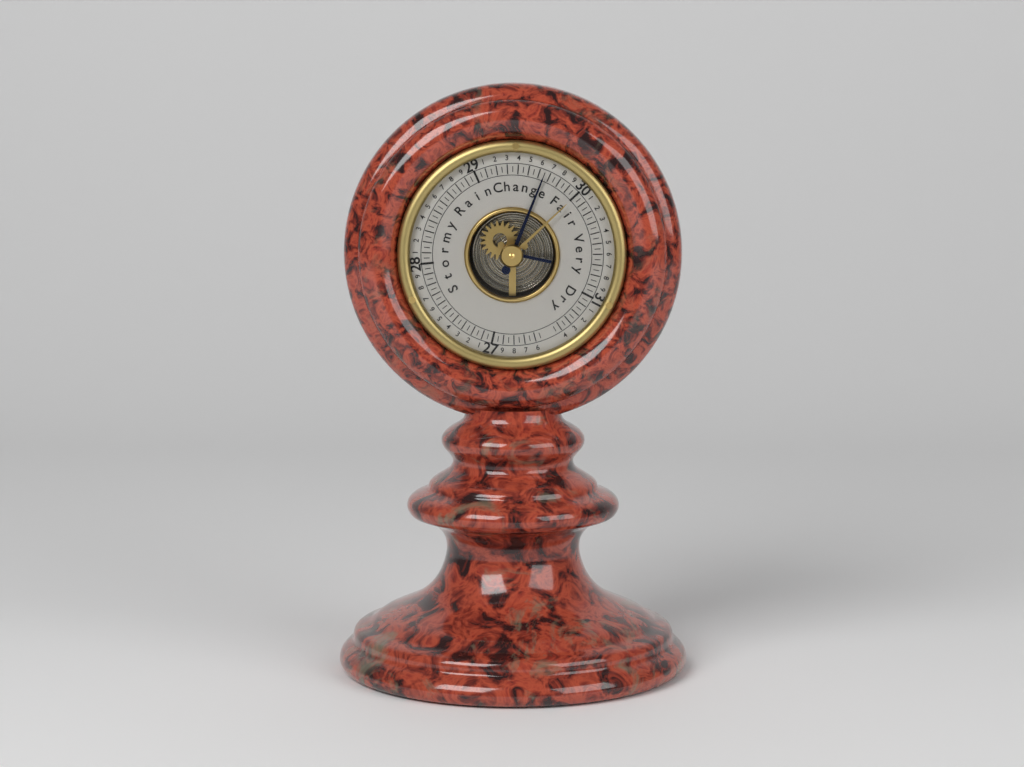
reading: 29.65 (no unit)
